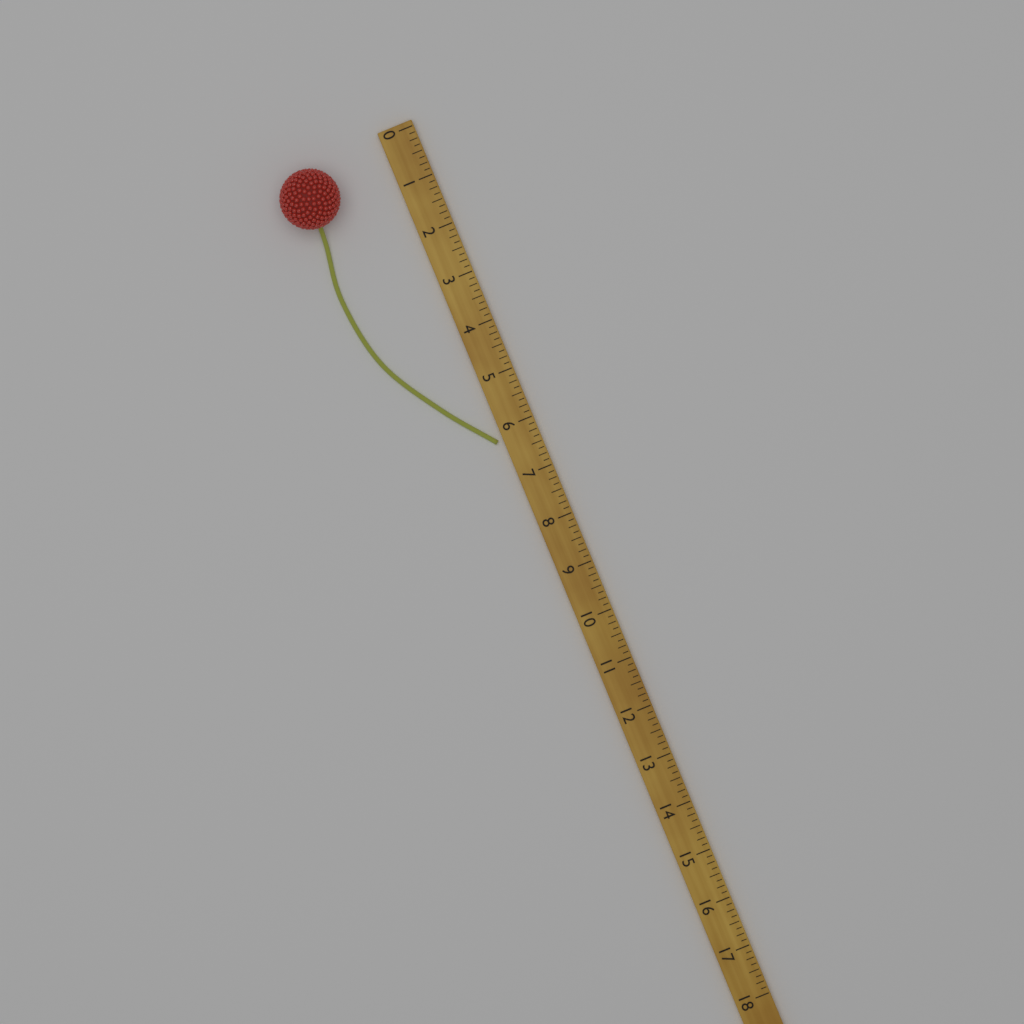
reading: 6.250 (no unit)
